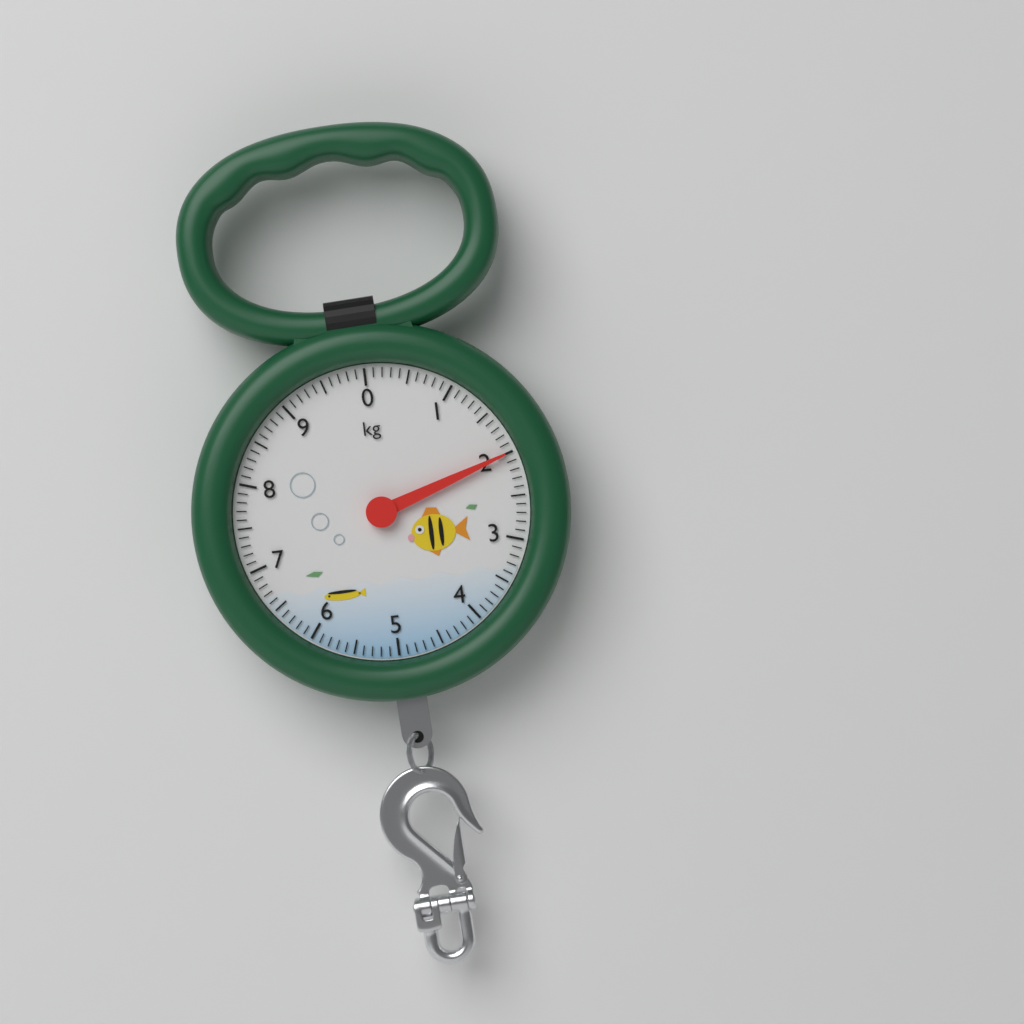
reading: 2.0 kg
